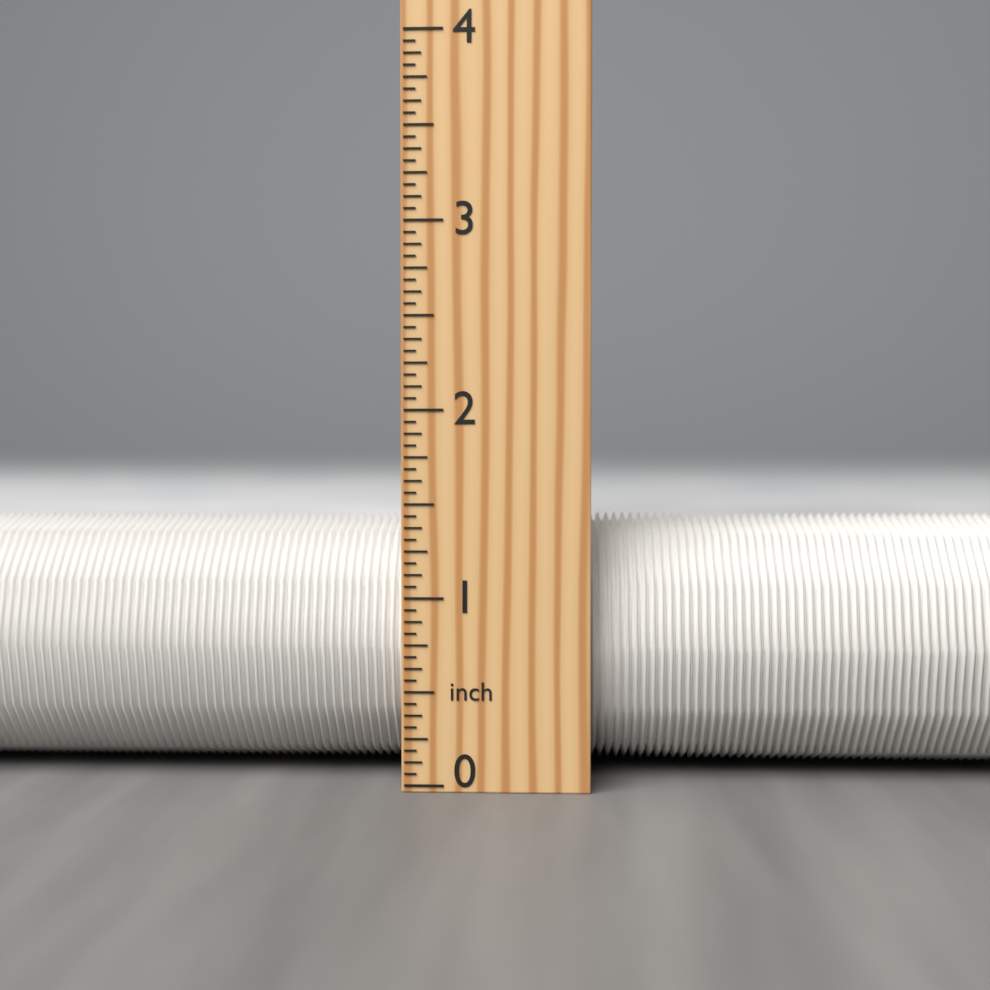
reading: 1.4375 inch
